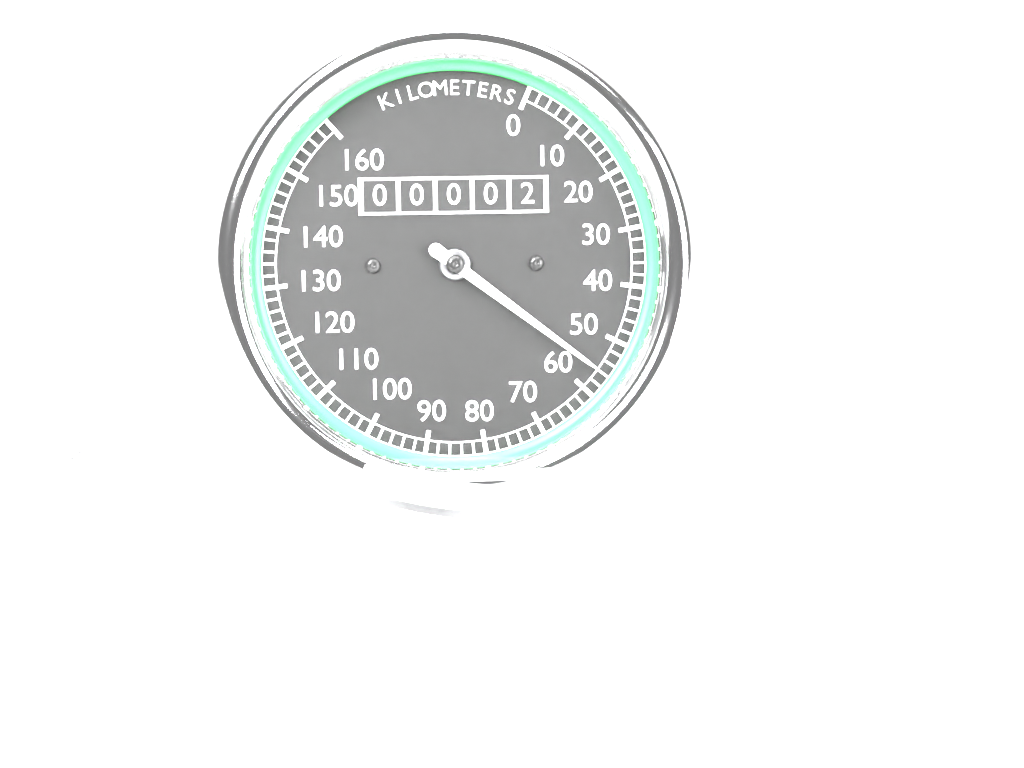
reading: 56 km/h
